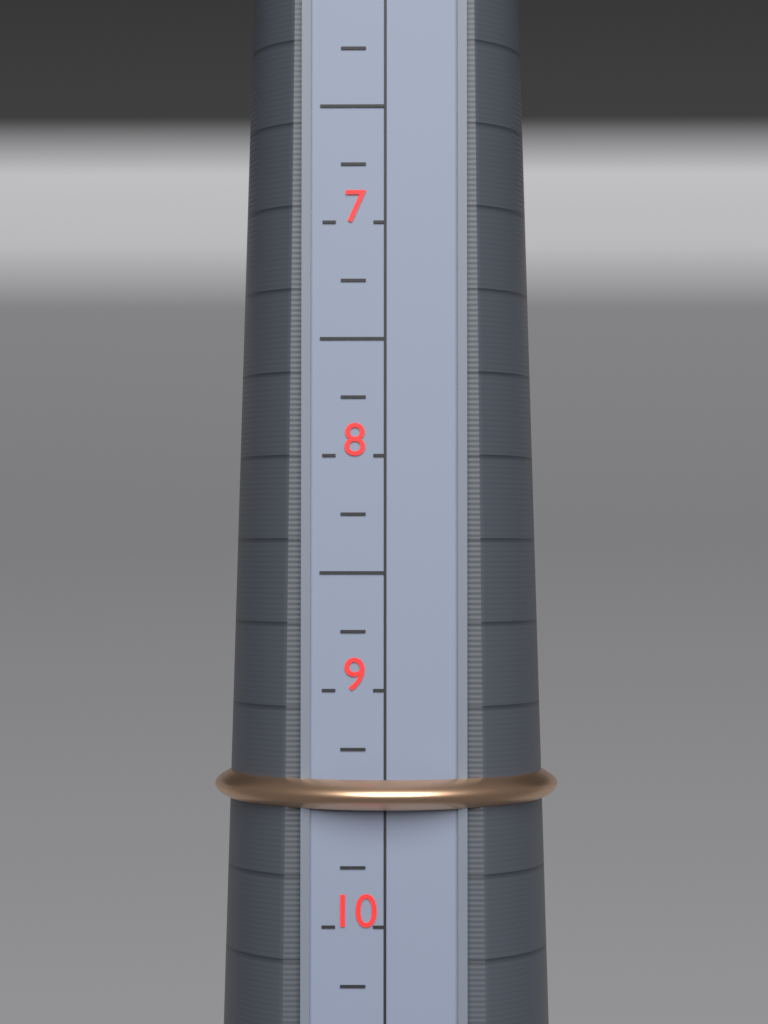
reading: 9.50 (no unit)
